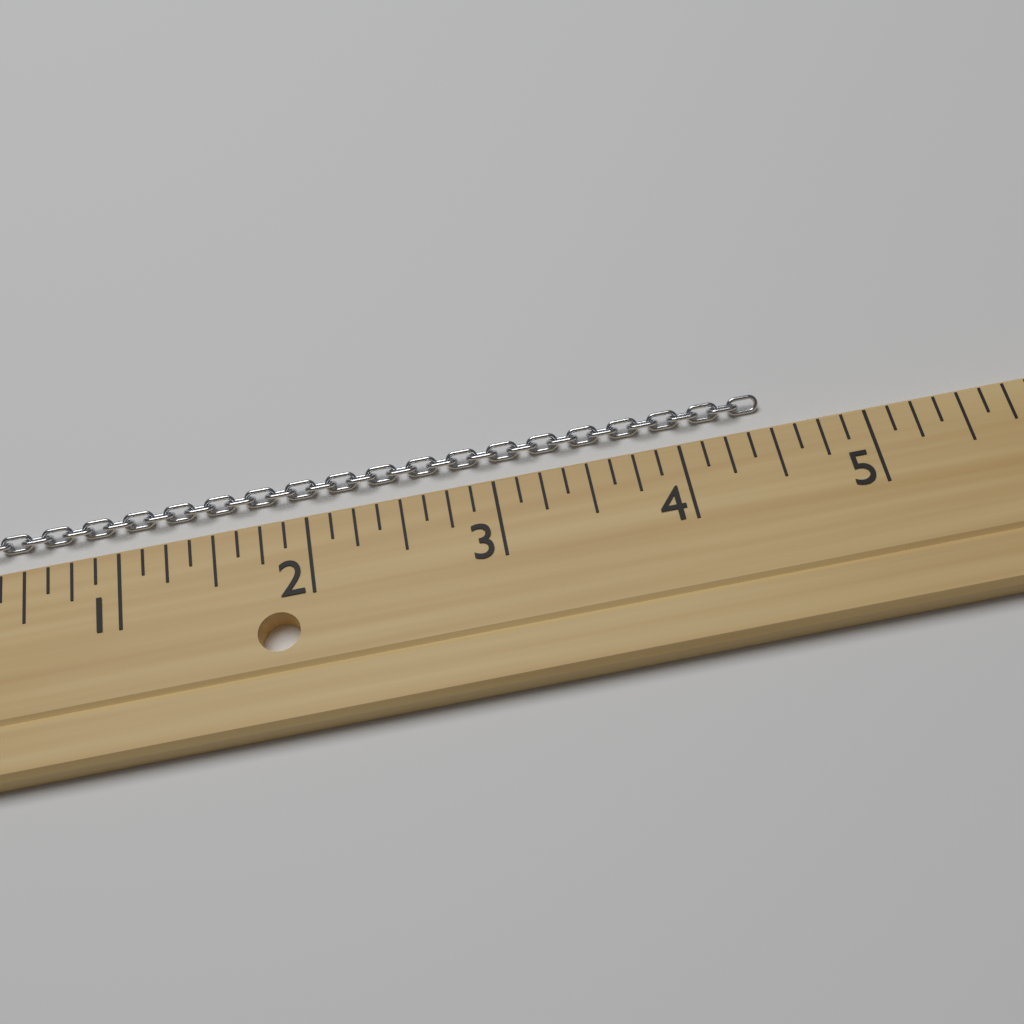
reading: 4.500 (no unit)
